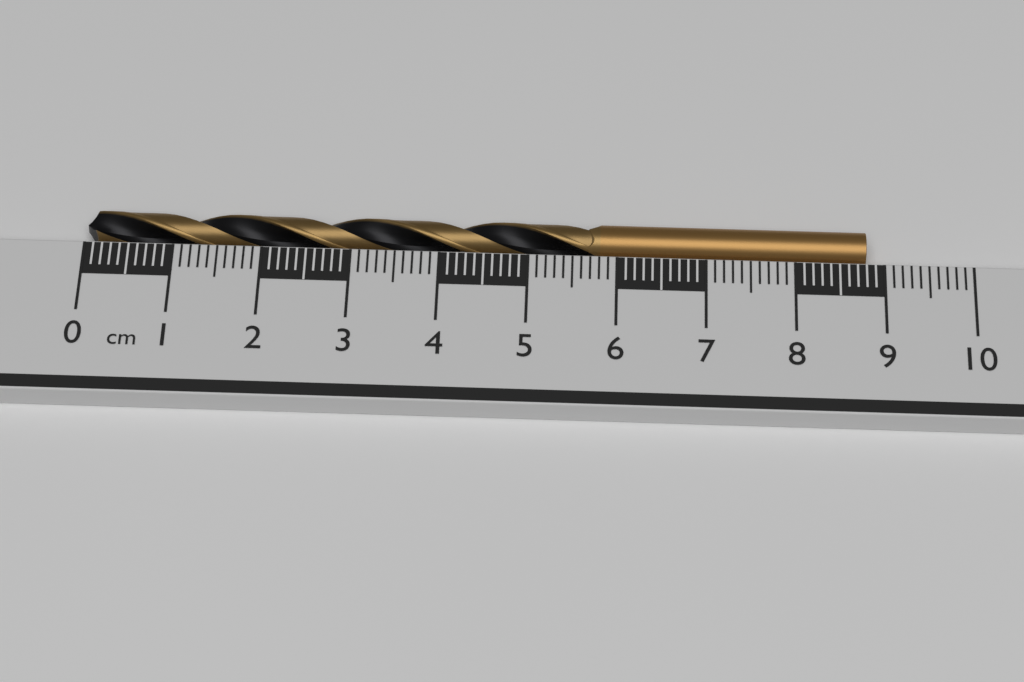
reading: 8.8 cm
